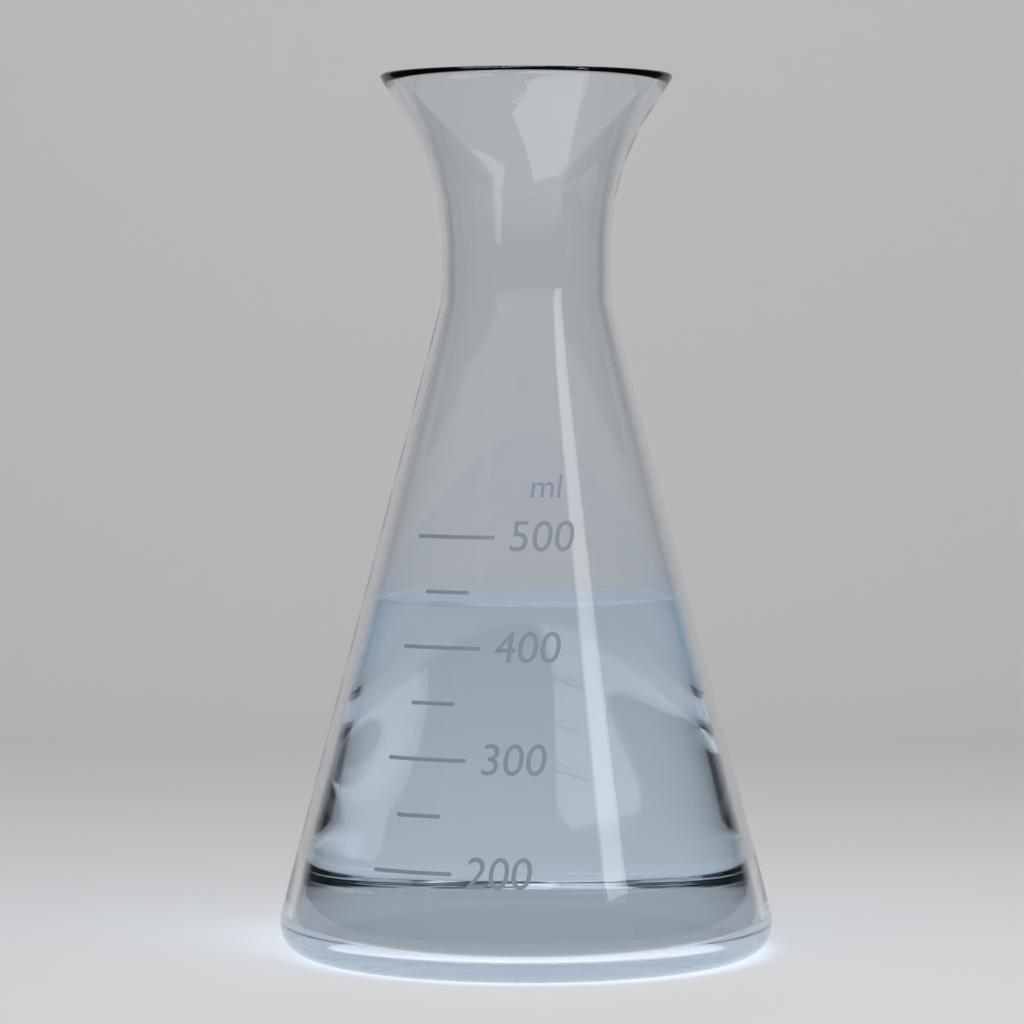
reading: 440 ml
